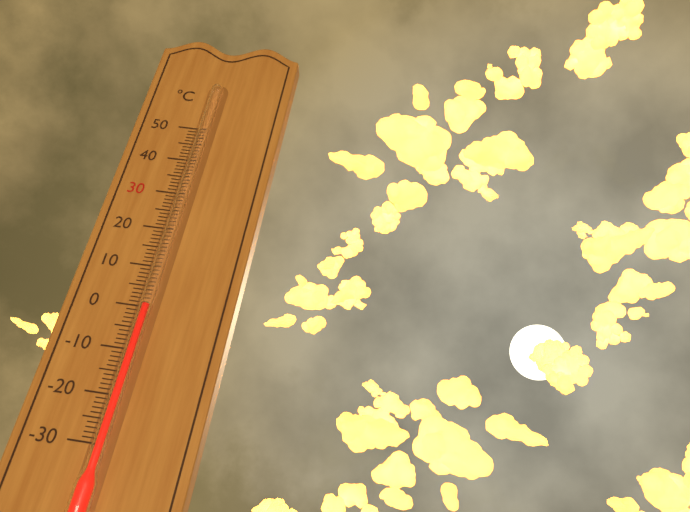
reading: 0 °C
